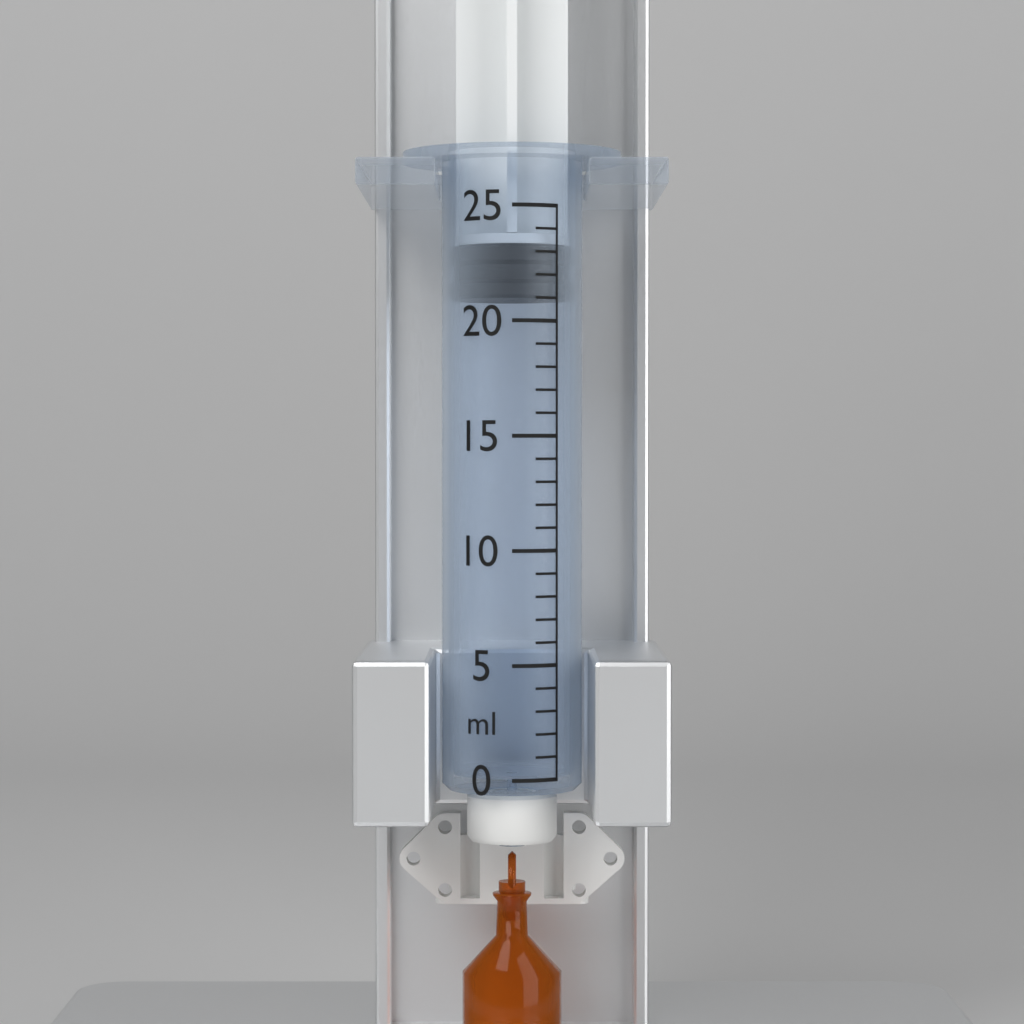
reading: 21 ml
